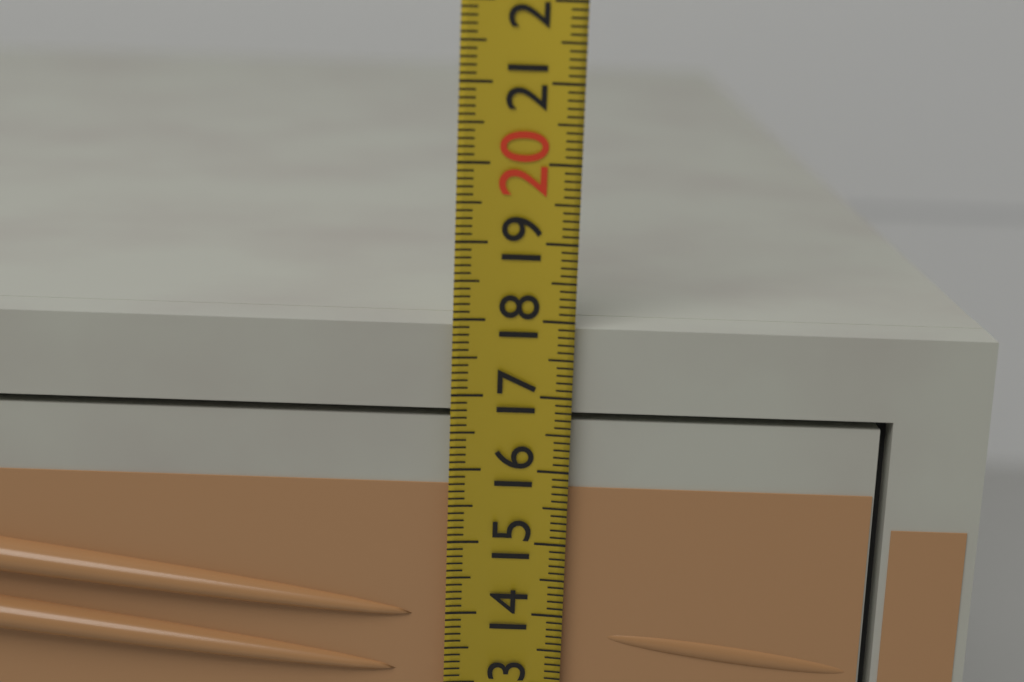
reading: 17.9 (no unit)
